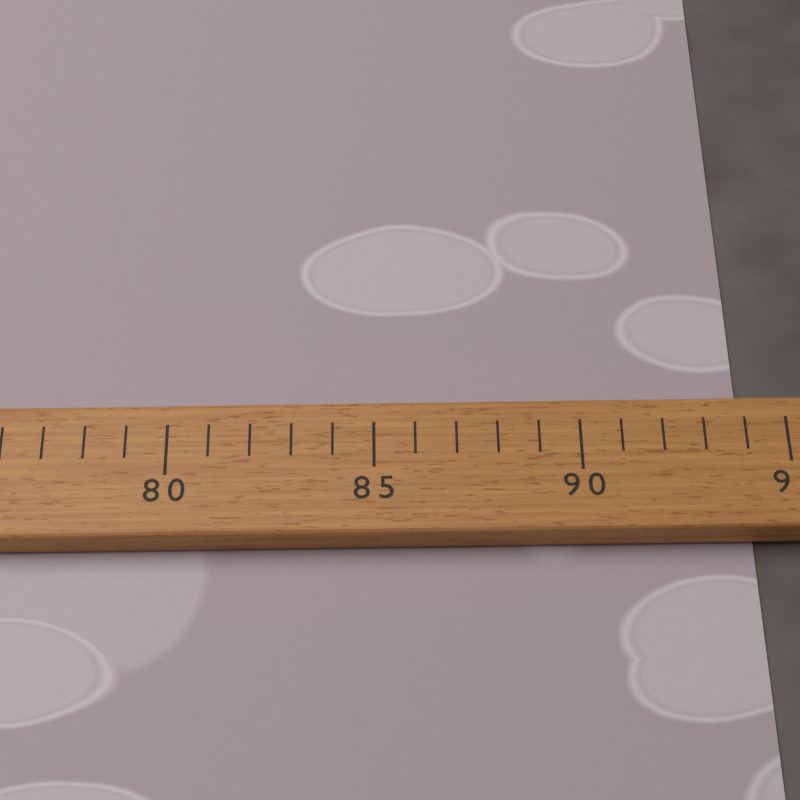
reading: 94 (no unit)
